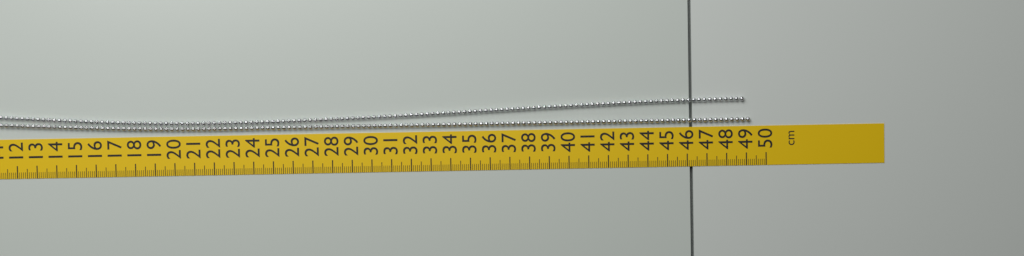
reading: 49.2 cm
